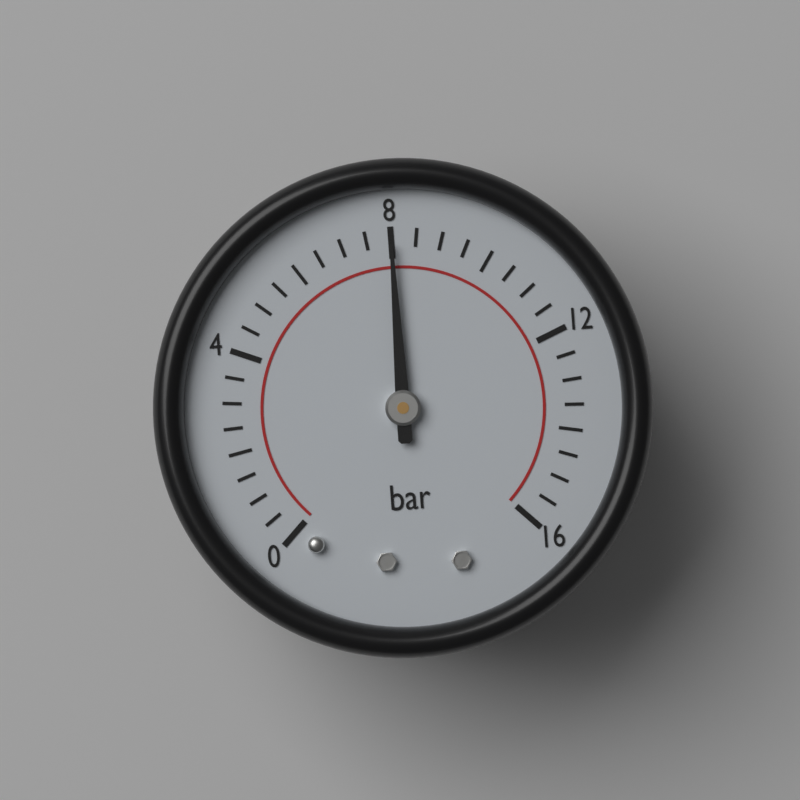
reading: 8.0 bar
